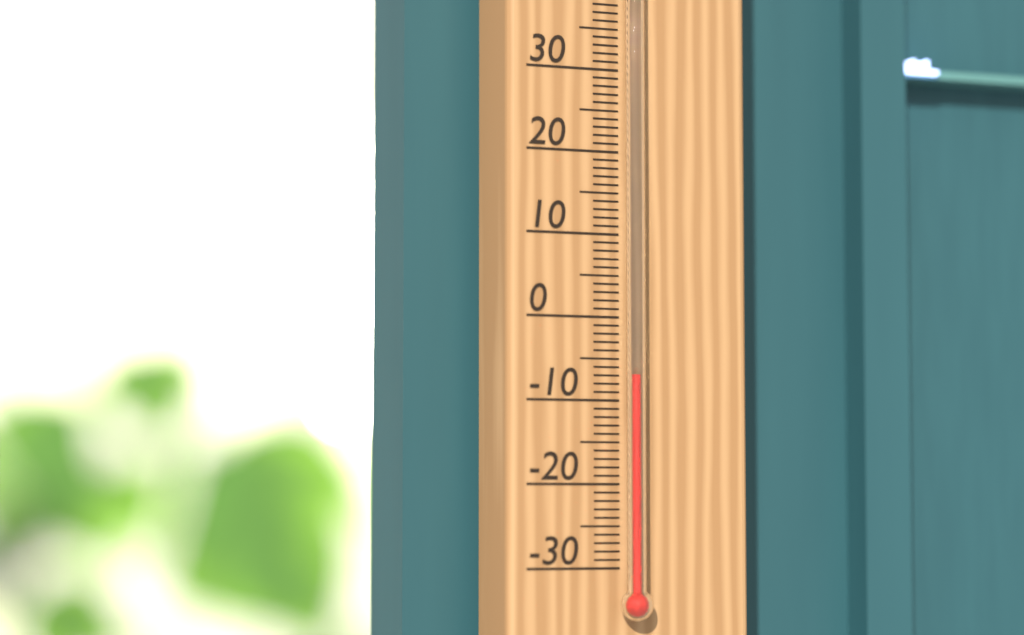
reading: -7 °C
